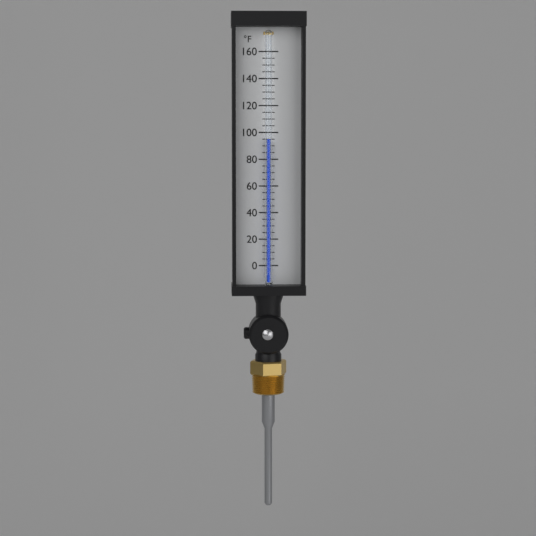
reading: 95 °F
